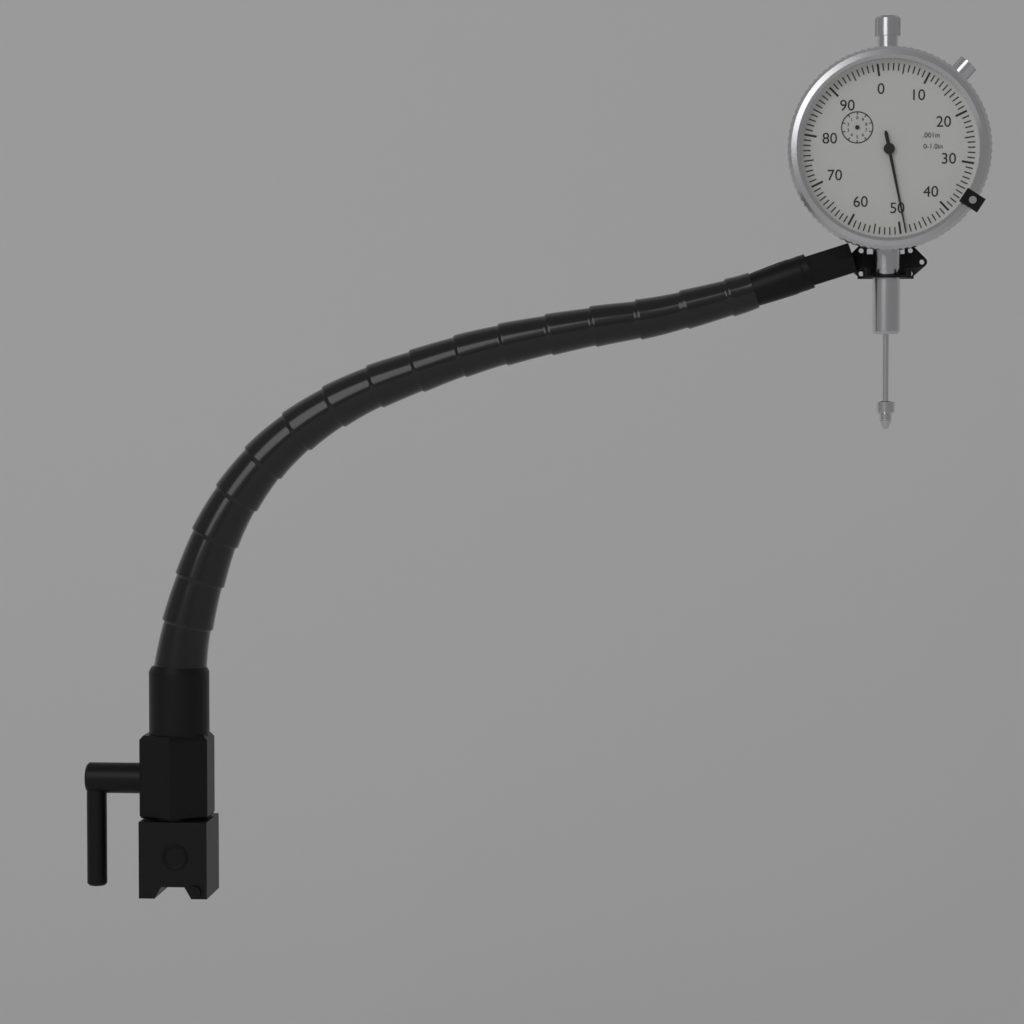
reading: 0.049 in
